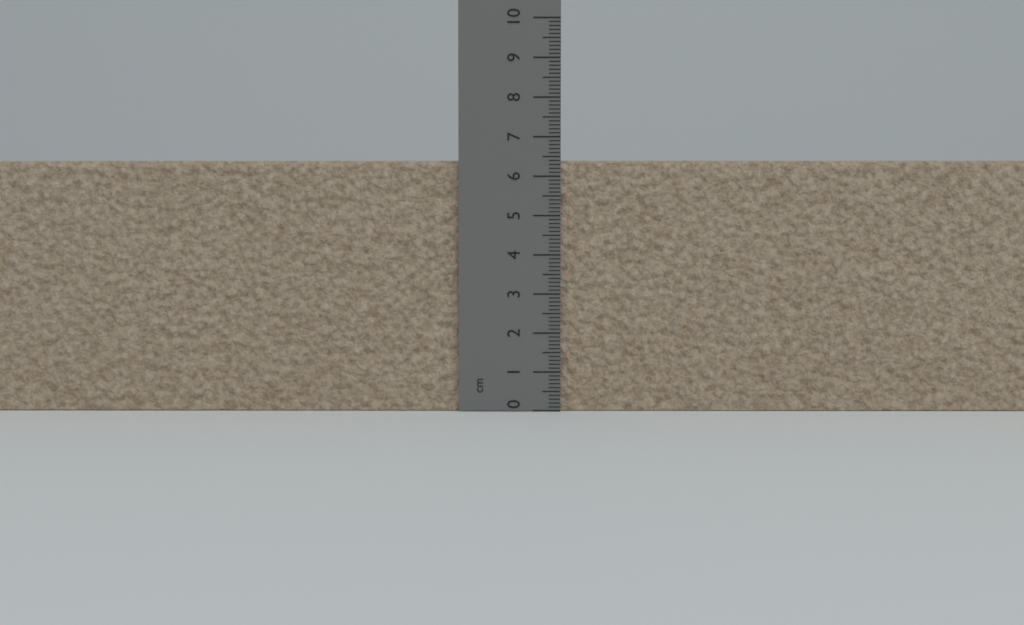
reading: 6.4 cm
